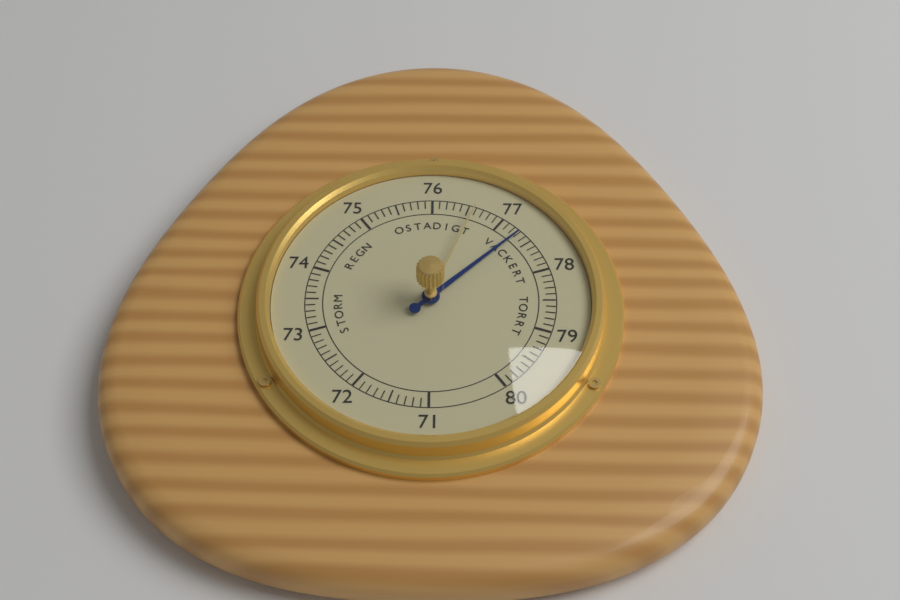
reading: 77.3 (no unit)
